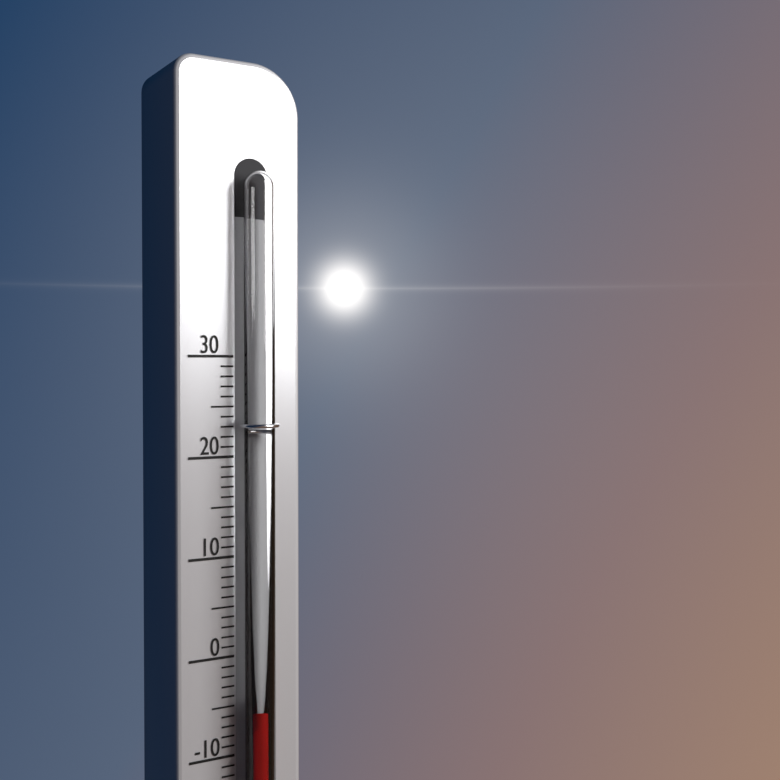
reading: -5 (no unit)
